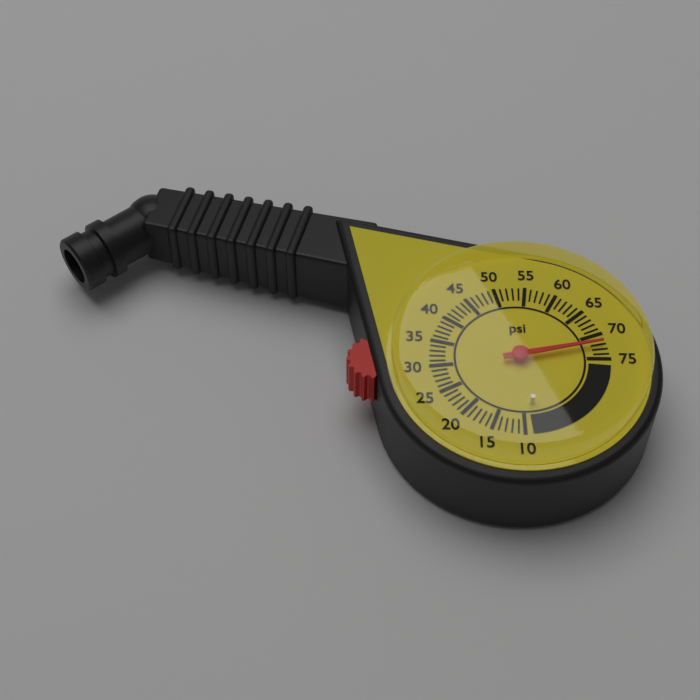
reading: 72 psi
